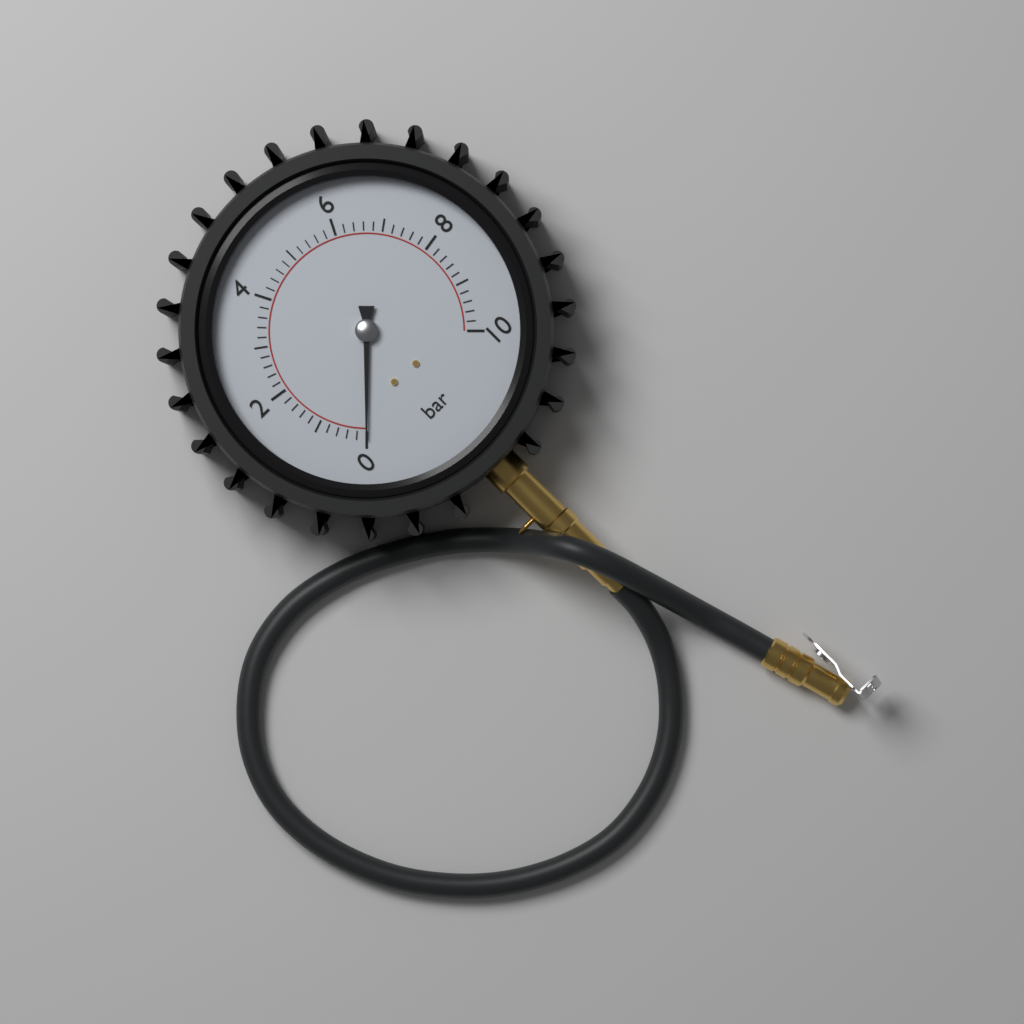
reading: 0.0 bar
